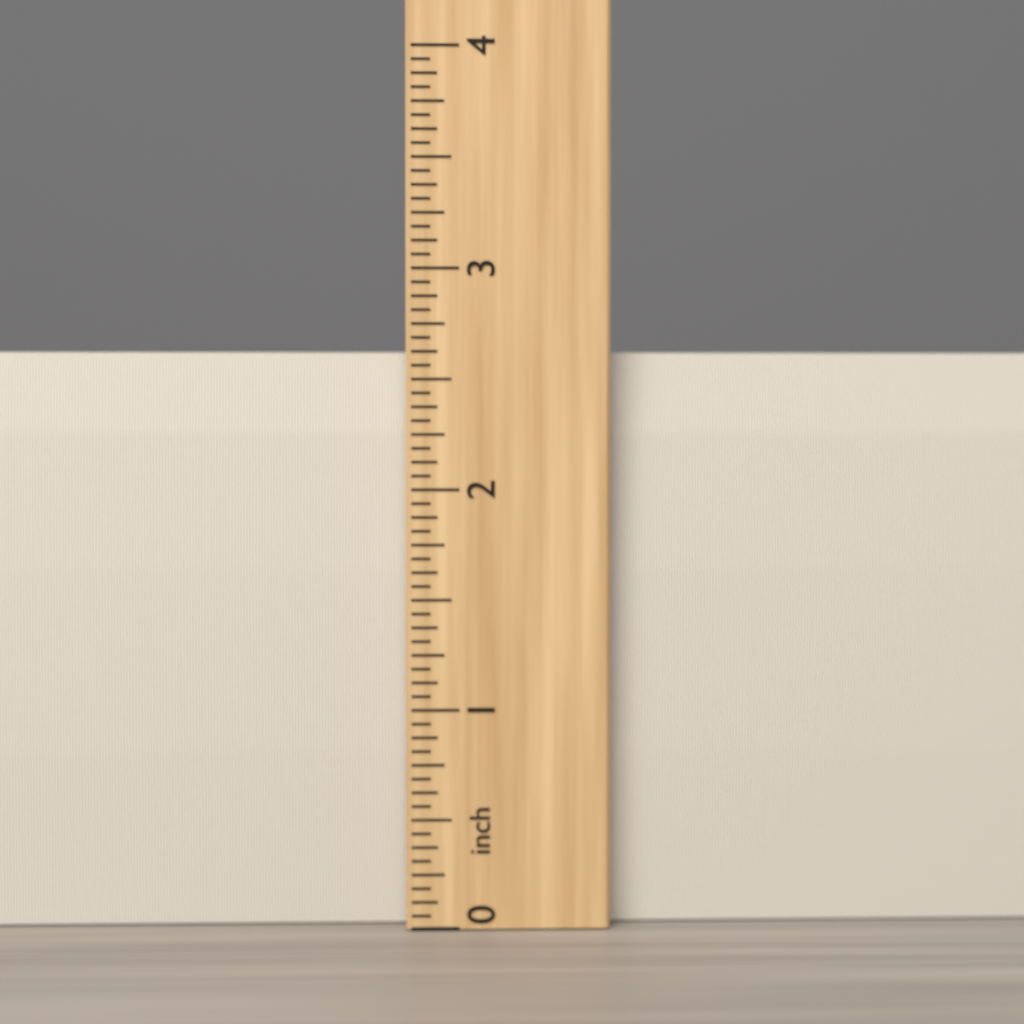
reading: 2.6250 inch
